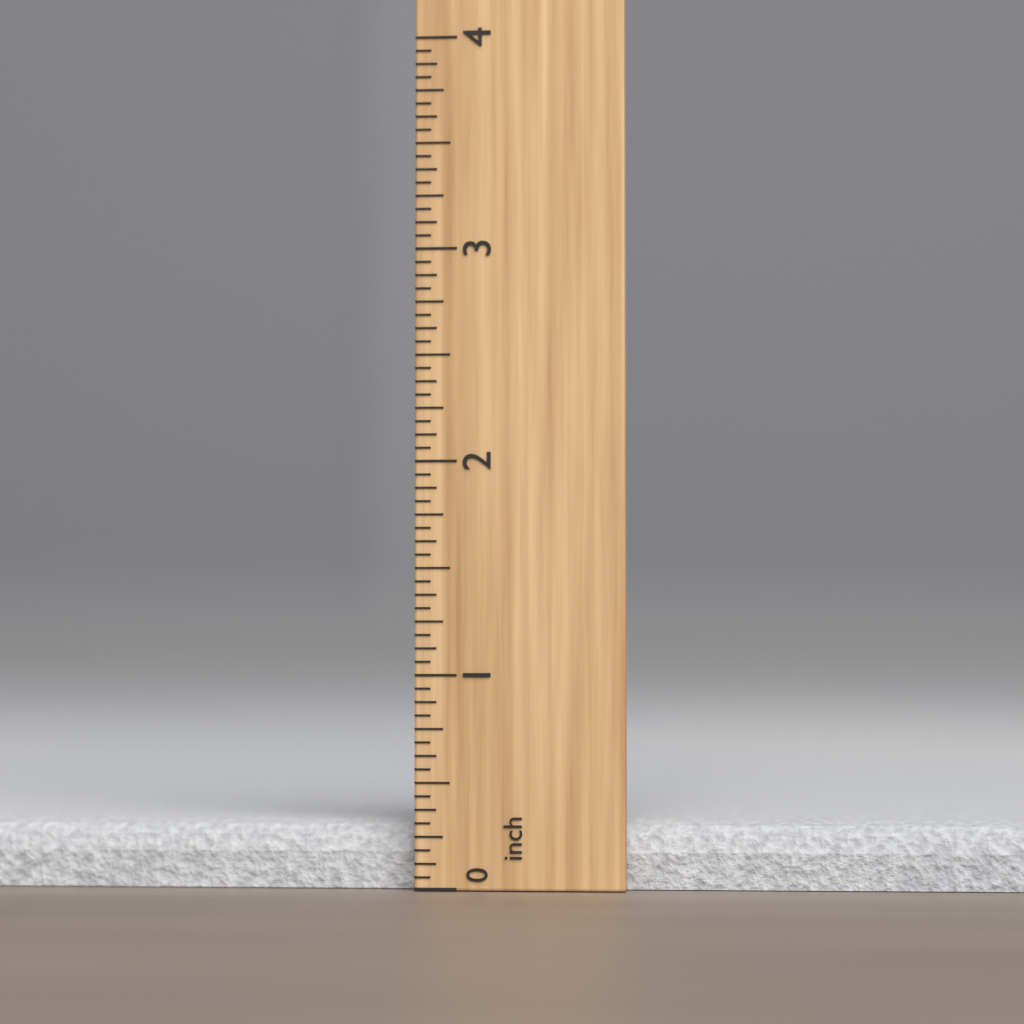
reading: 0.3125 inch
